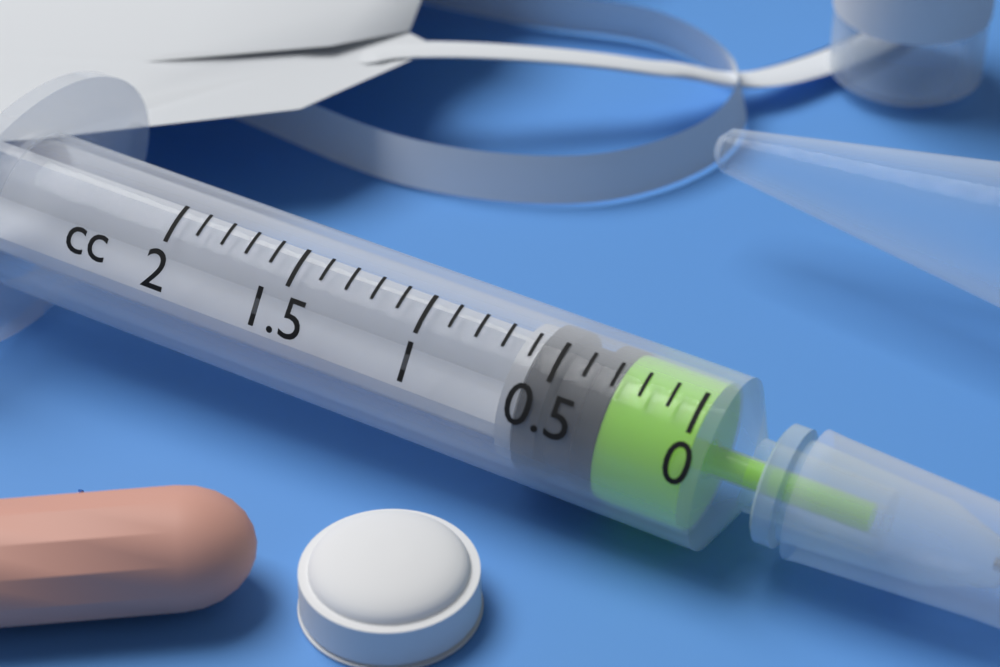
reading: 0.3 cc
